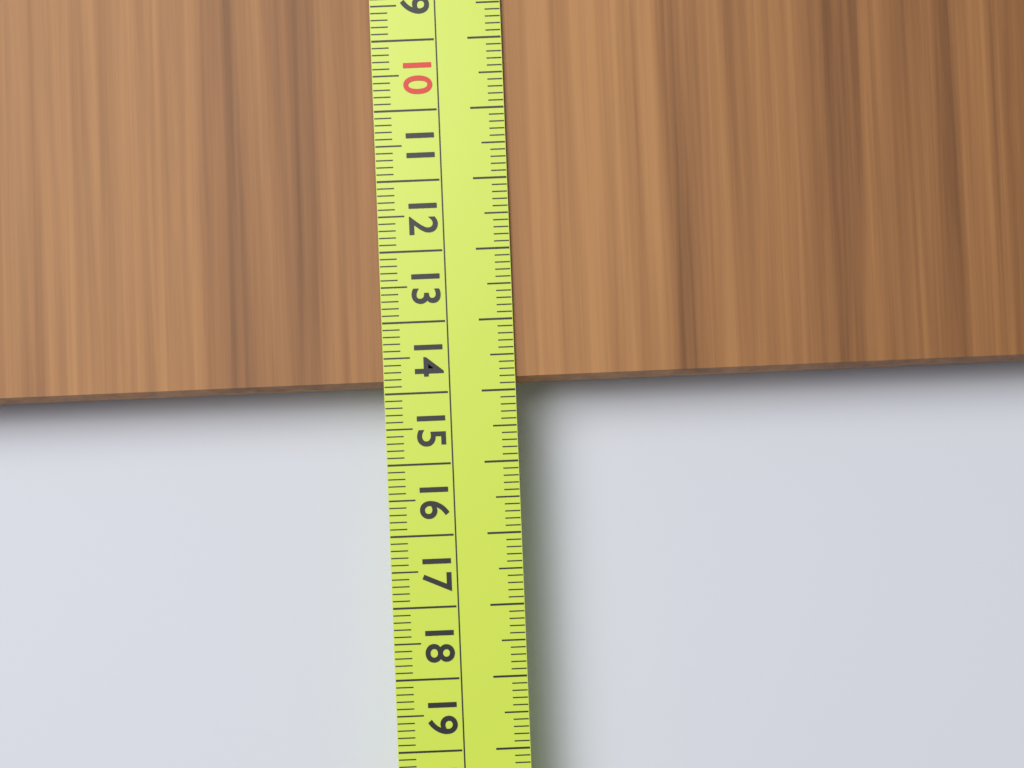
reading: 13.9 cm
